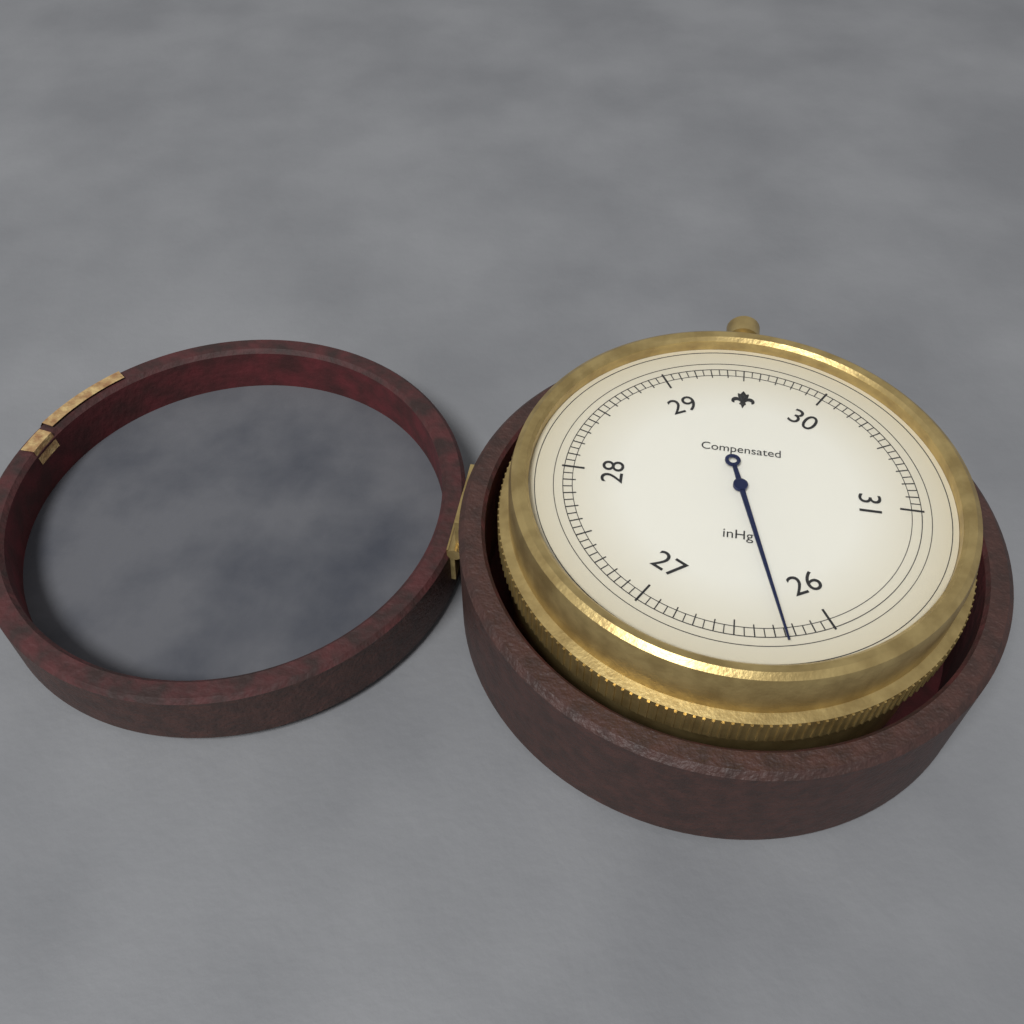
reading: 26.25 inHg
